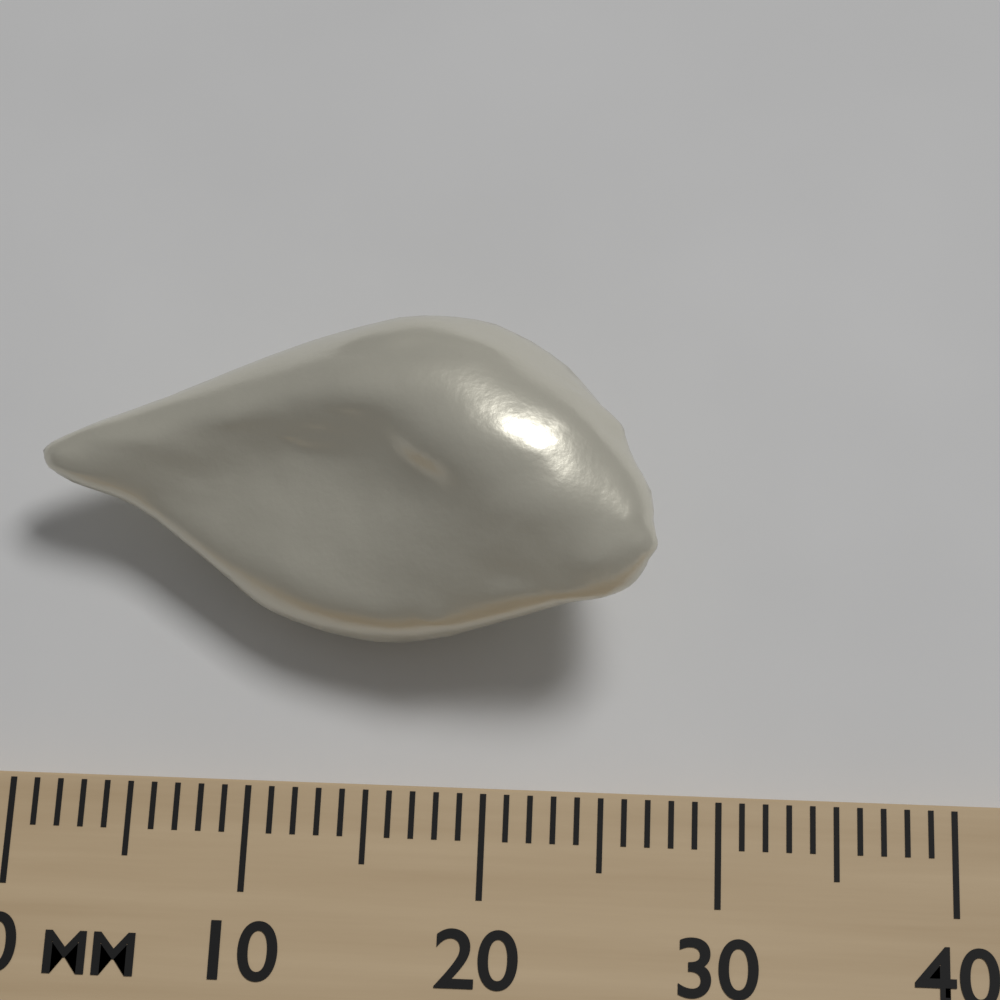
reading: 27 mm
